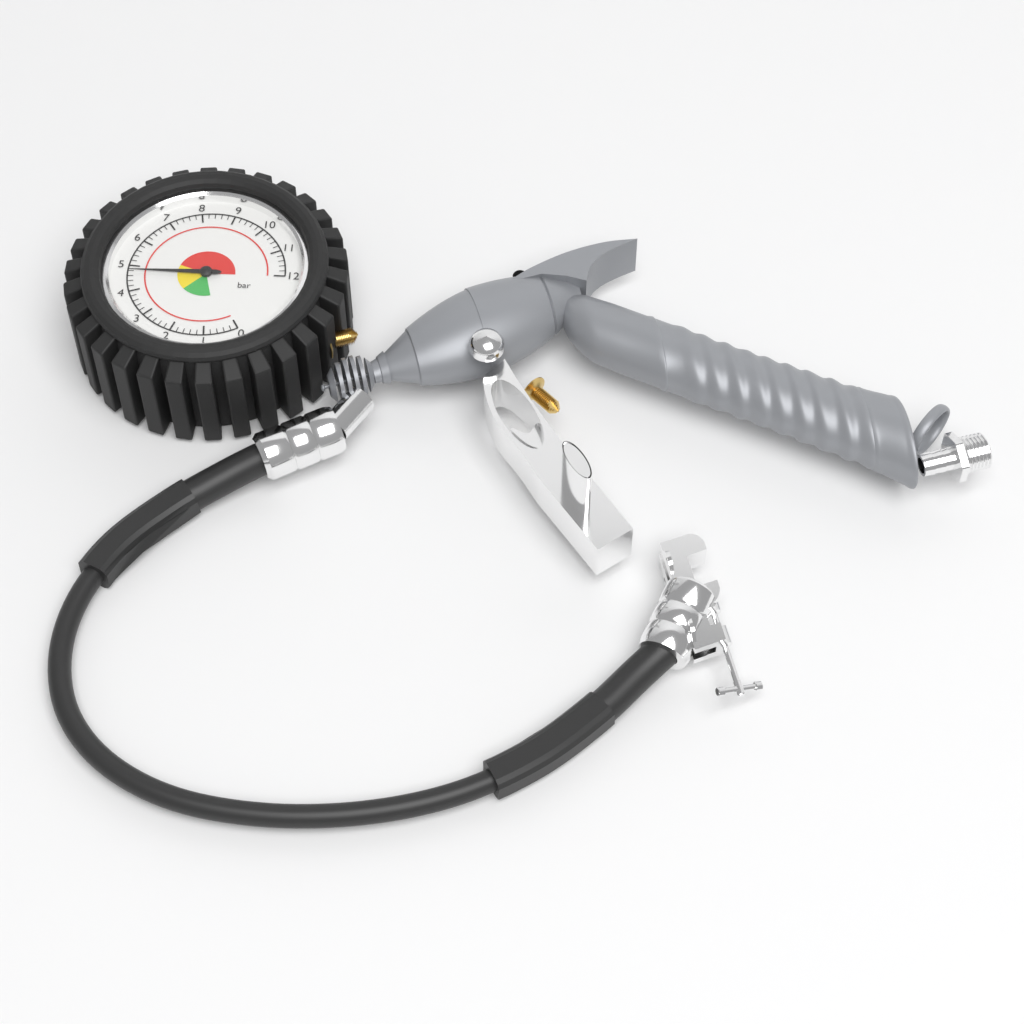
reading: 4.8 bar
